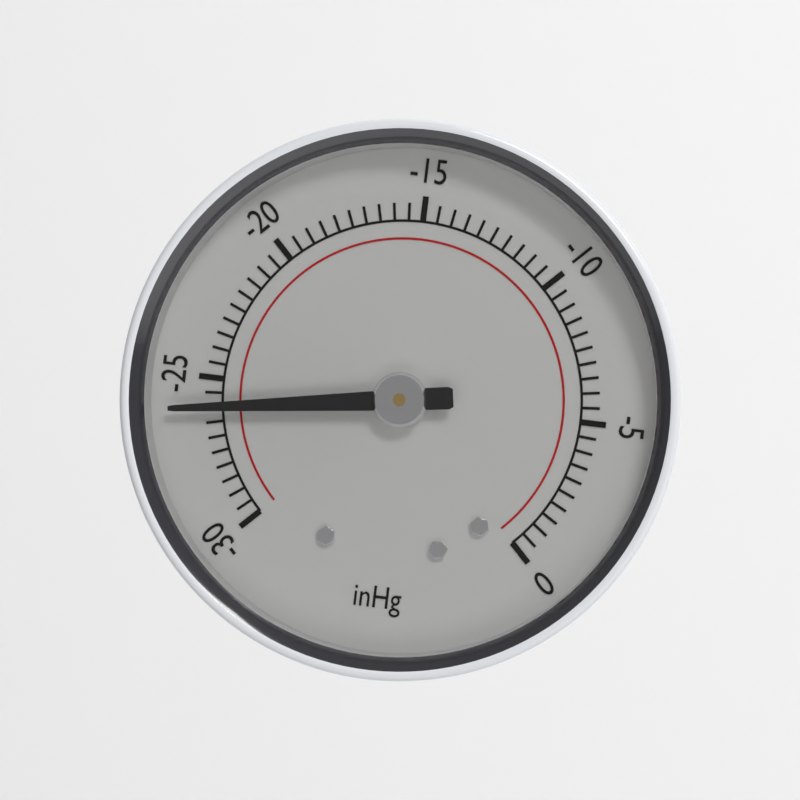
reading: -26.0 inHg
